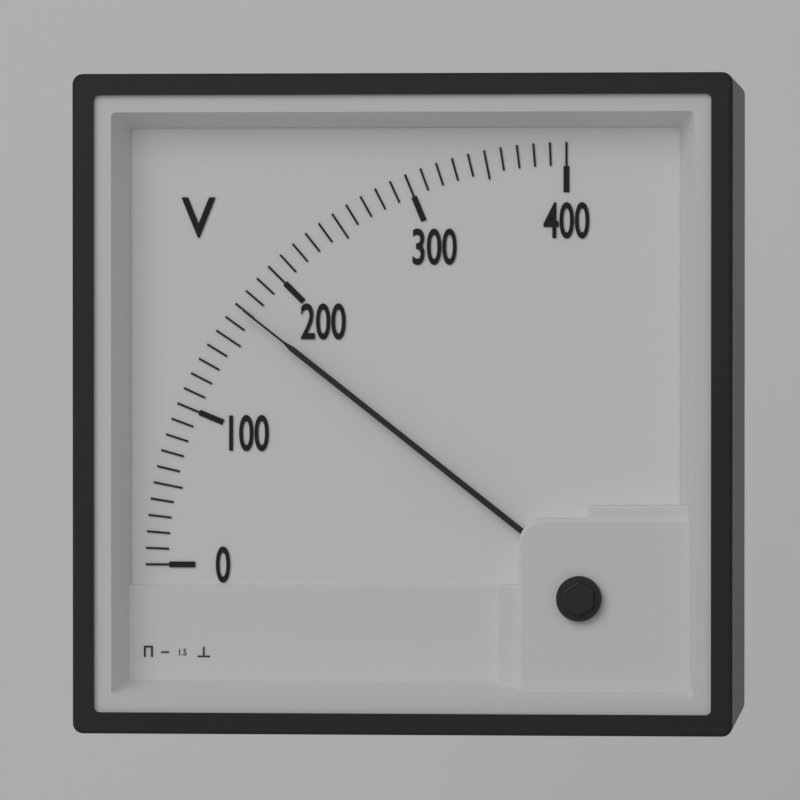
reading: 170 V
